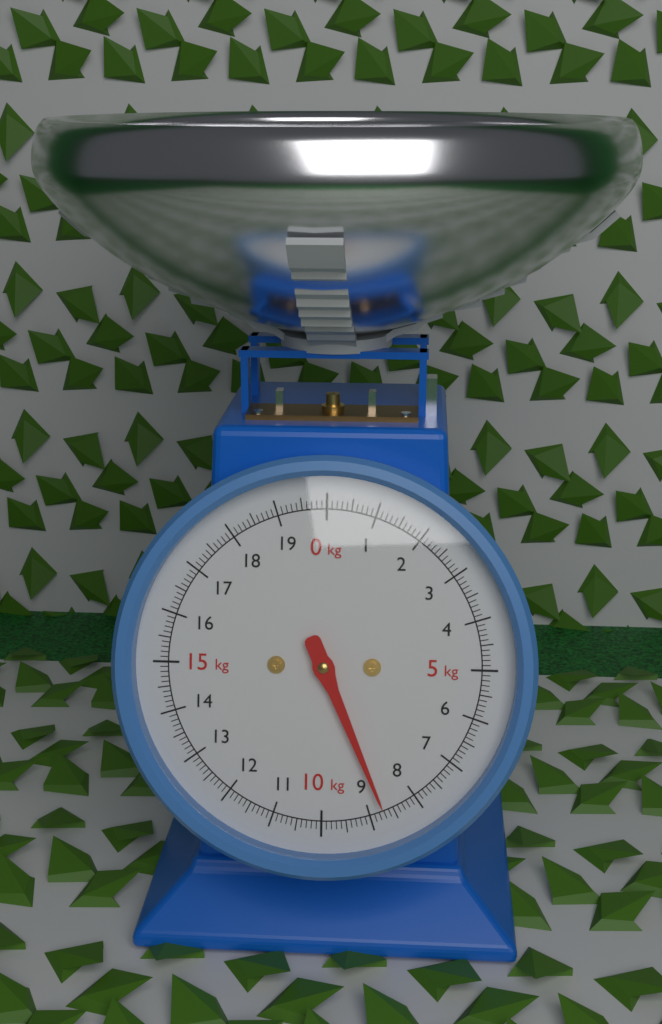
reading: 8.7 kg
